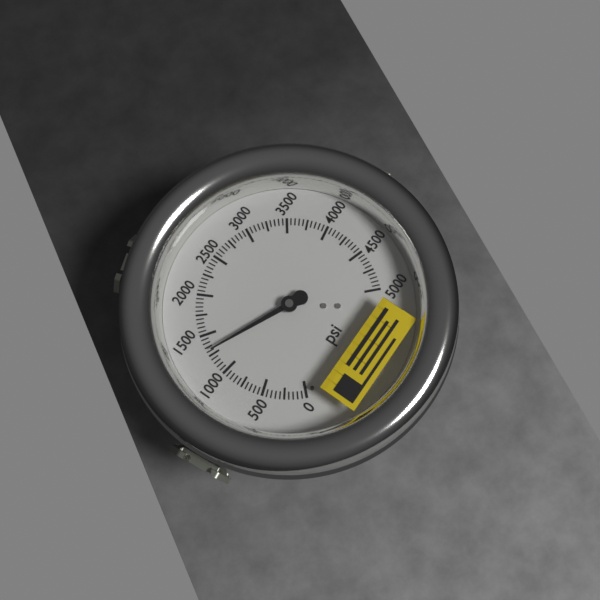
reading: 1300 psi
